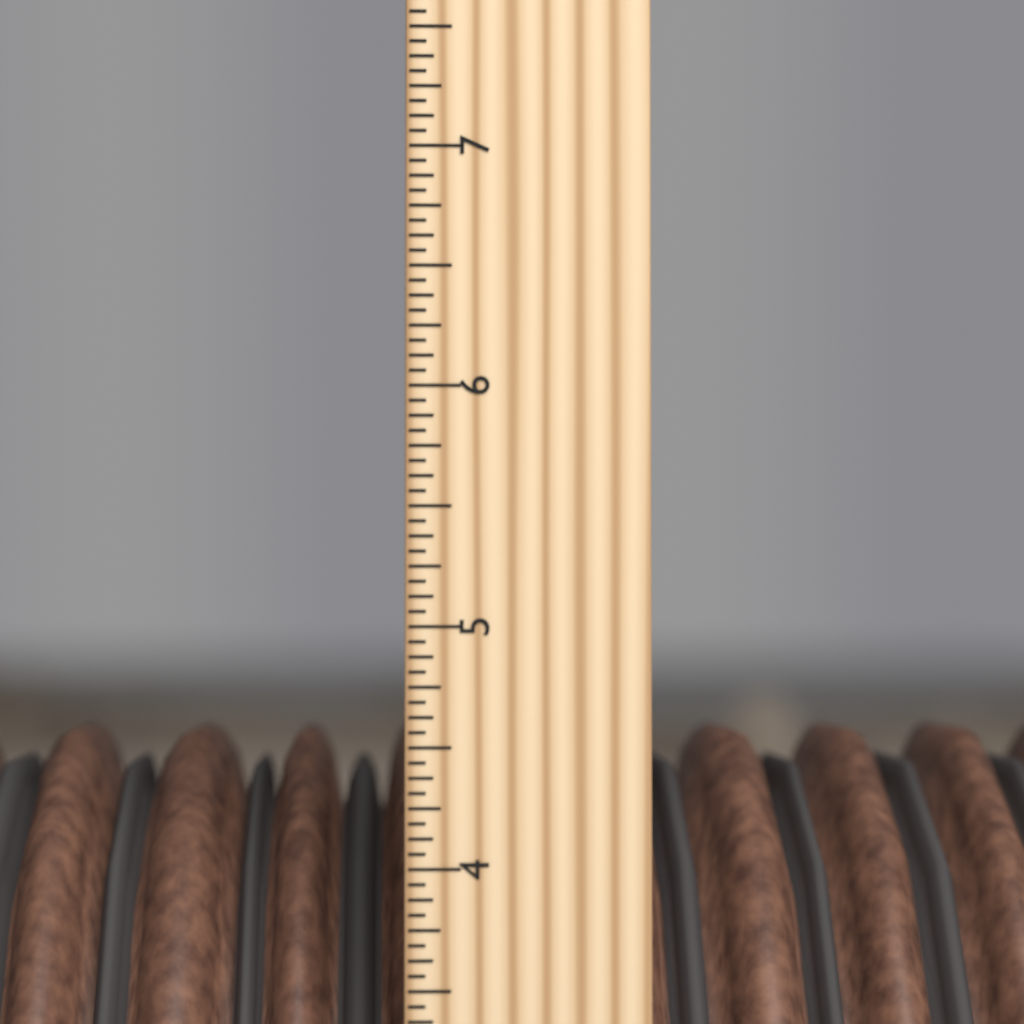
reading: 4.5625 inch
